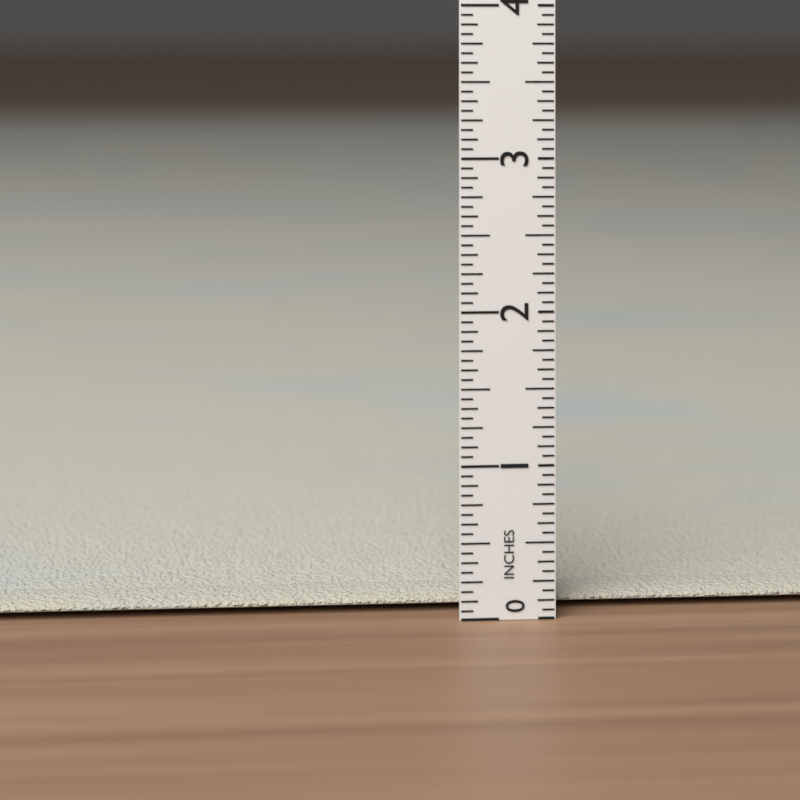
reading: 0.1875 in
